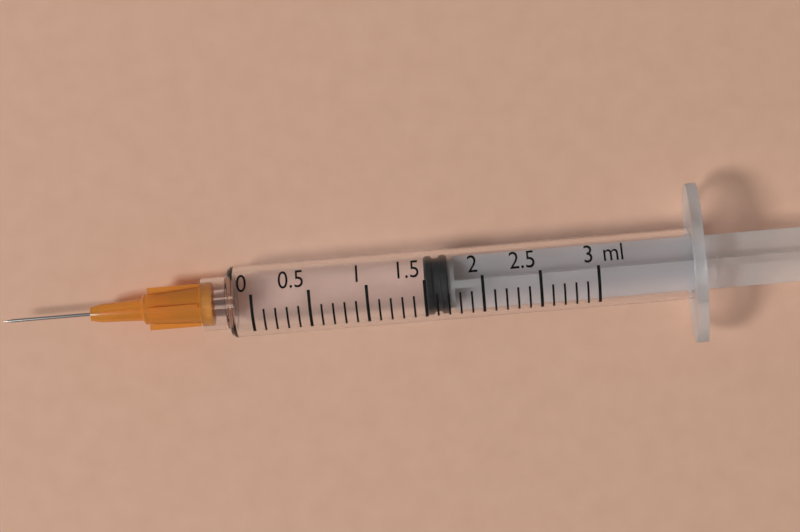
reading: 1.5 ml
